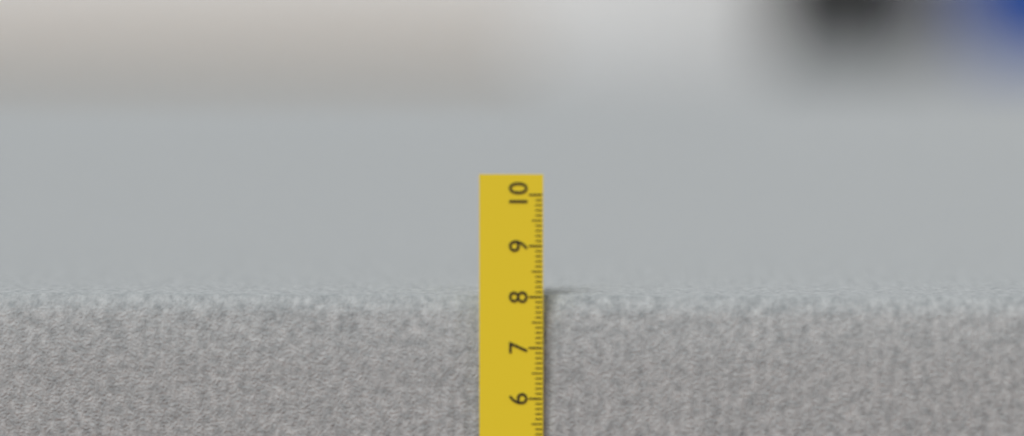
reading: 8.0 cm
